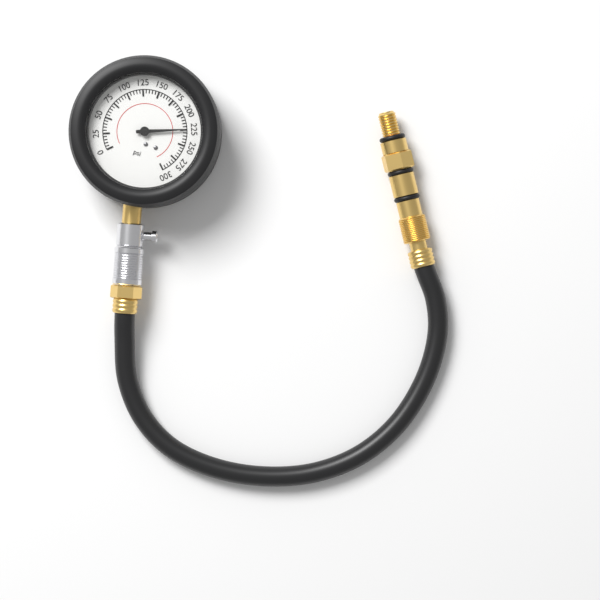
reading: 225 psi
